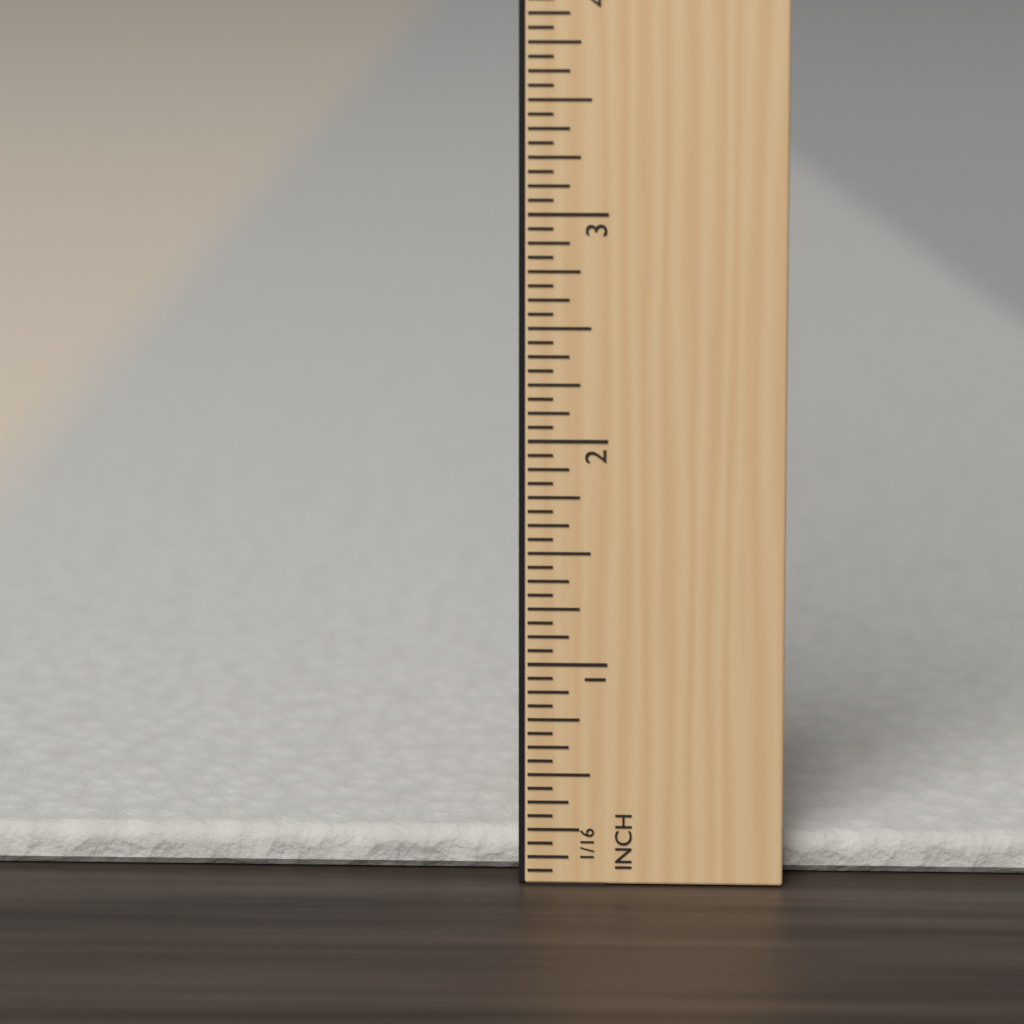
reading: 0.1875 in
